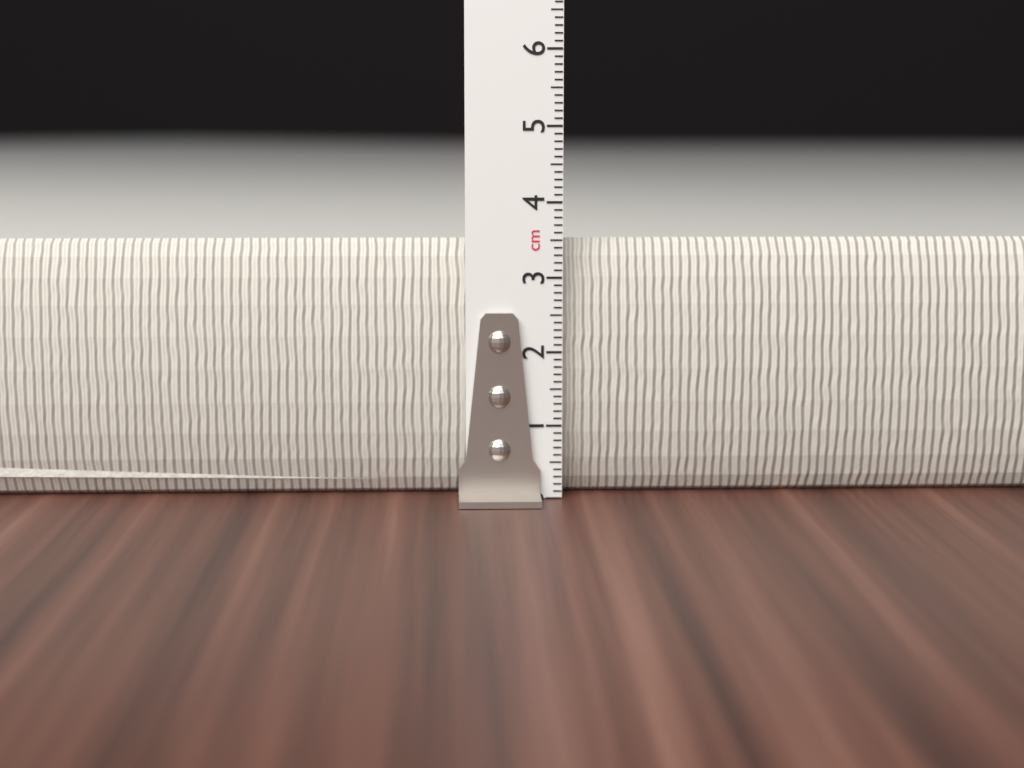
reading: 3.5 cm
